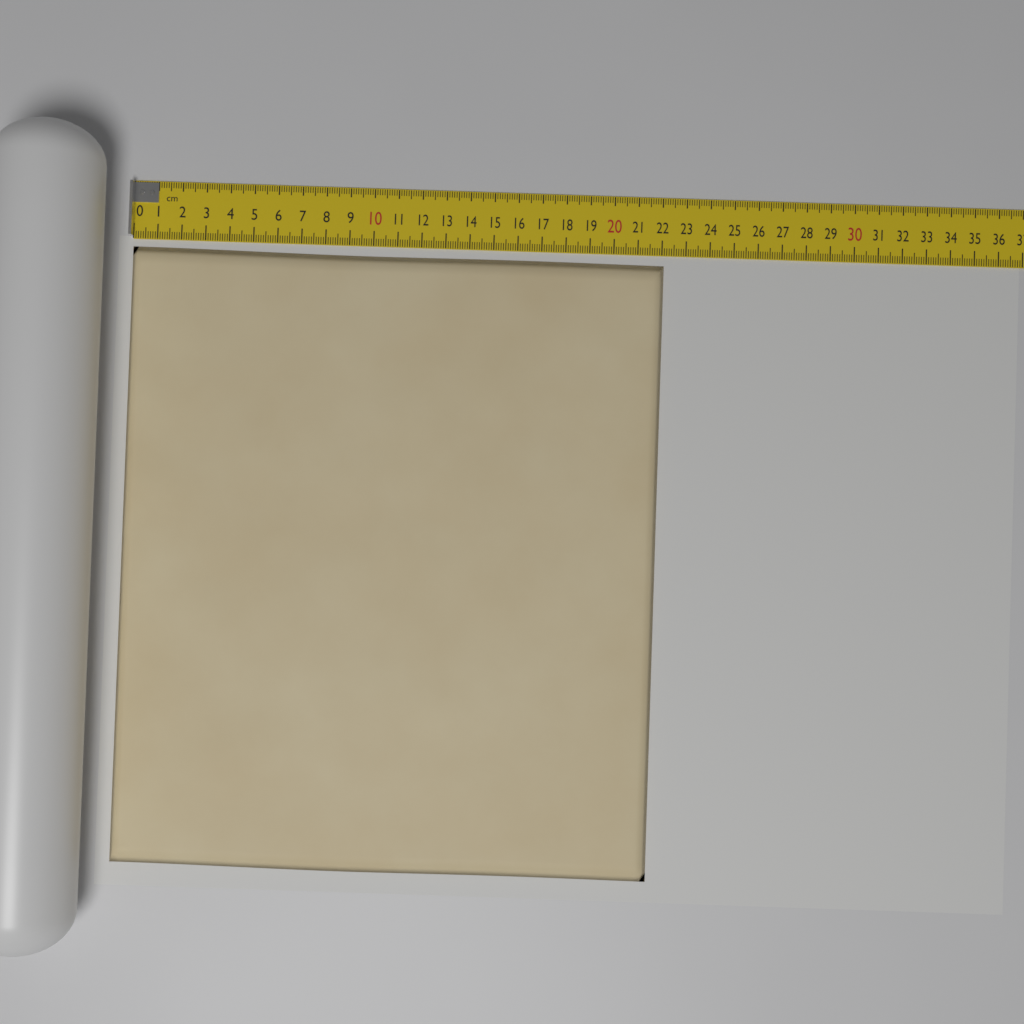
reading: 22.1 cm
